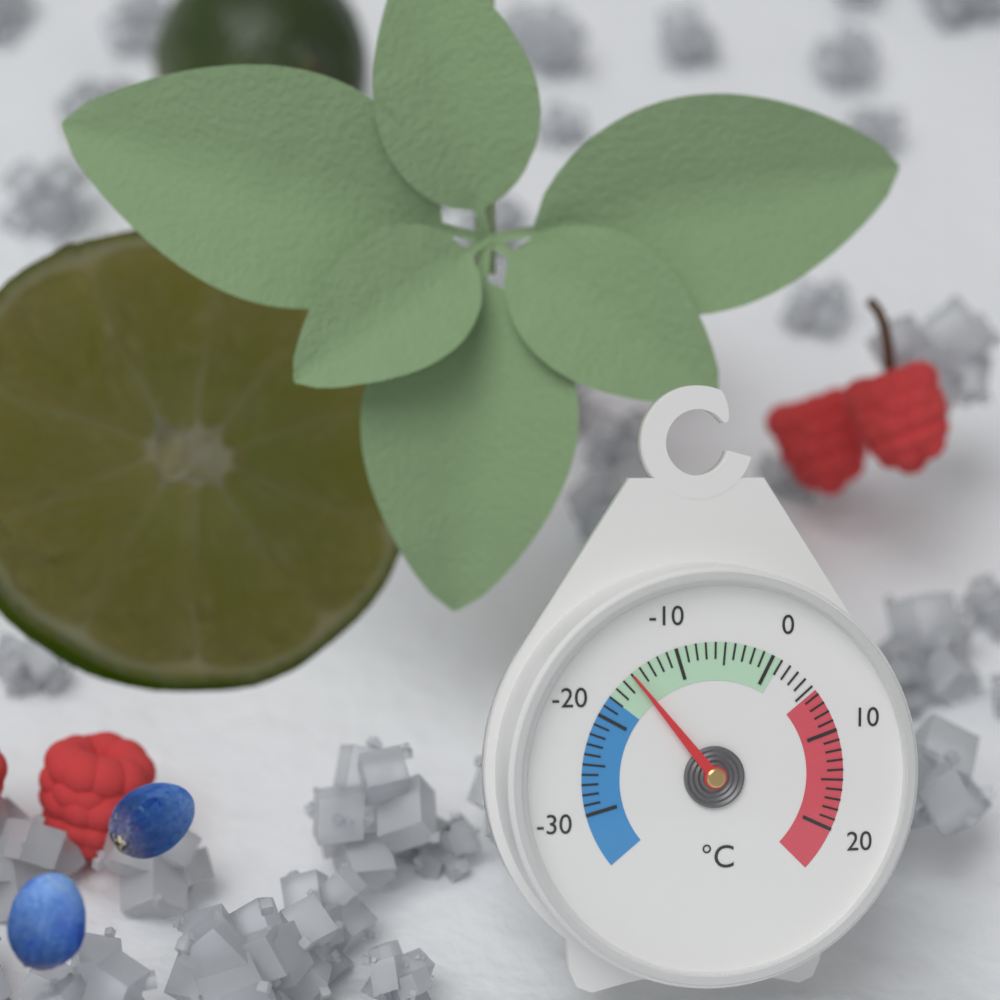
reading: -15 °C
